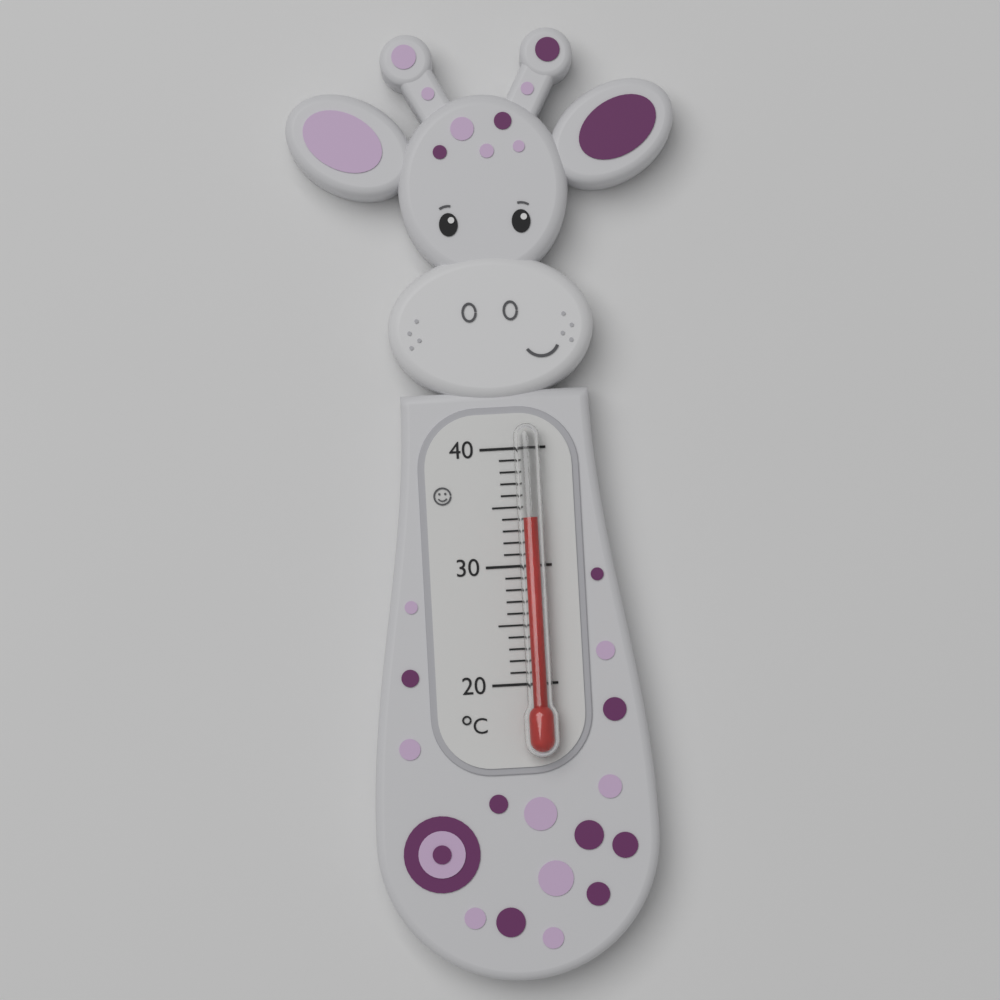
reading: 34 °C
